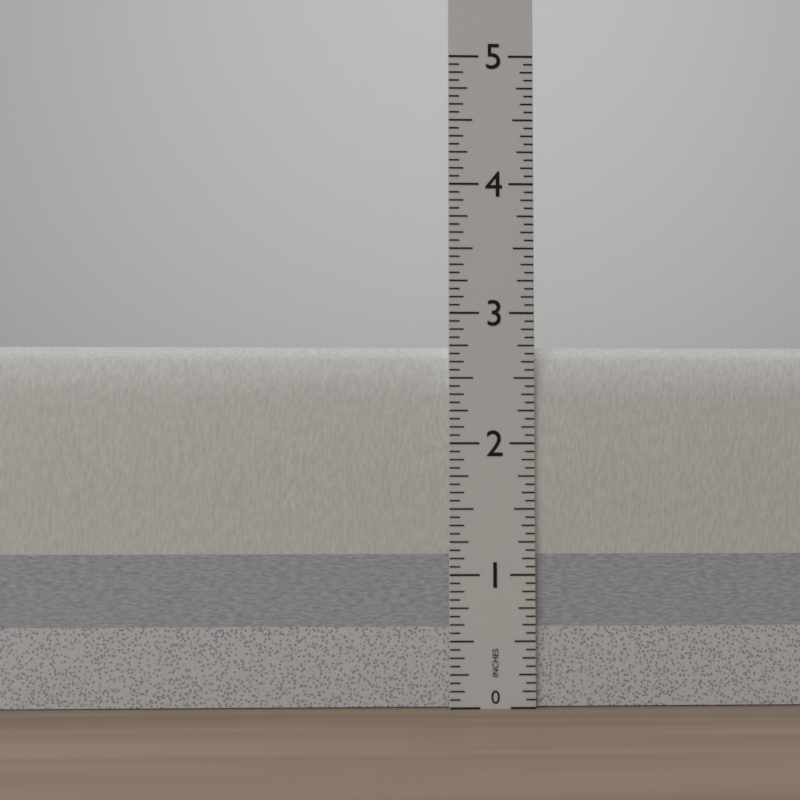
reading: 2.7500 in
